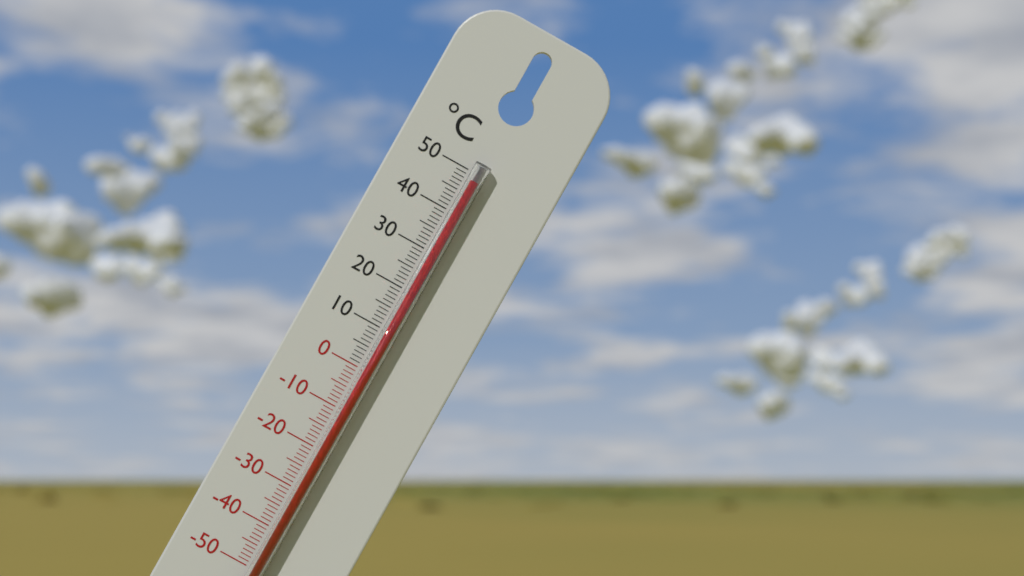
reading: 48 °C
